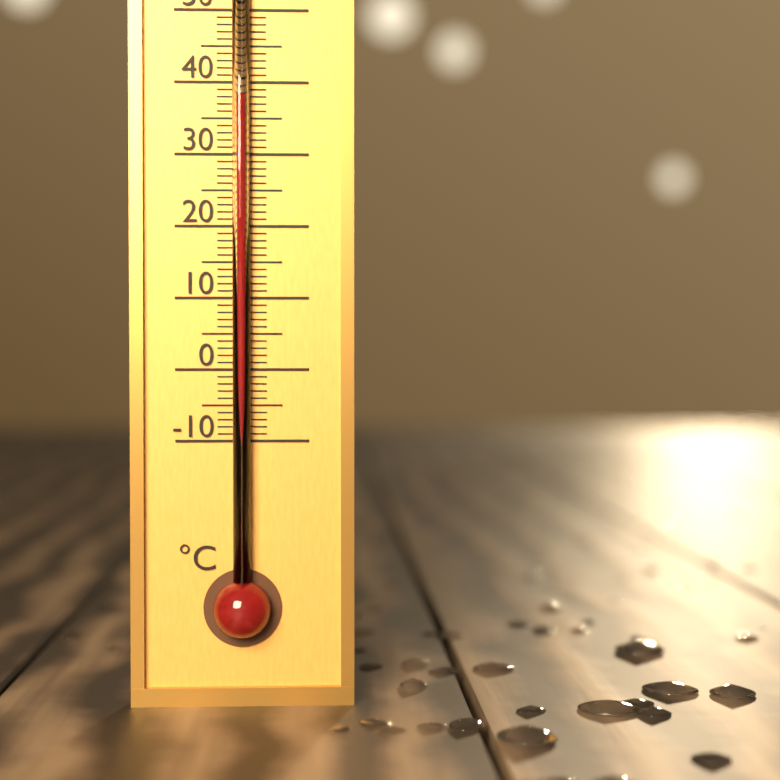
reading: 38 °C
